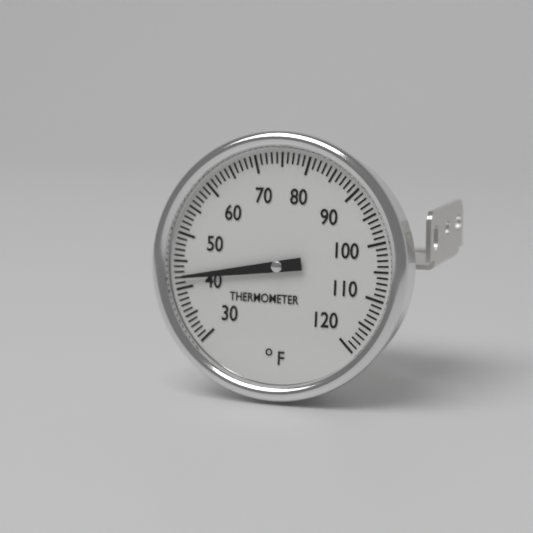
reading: 42 °F
